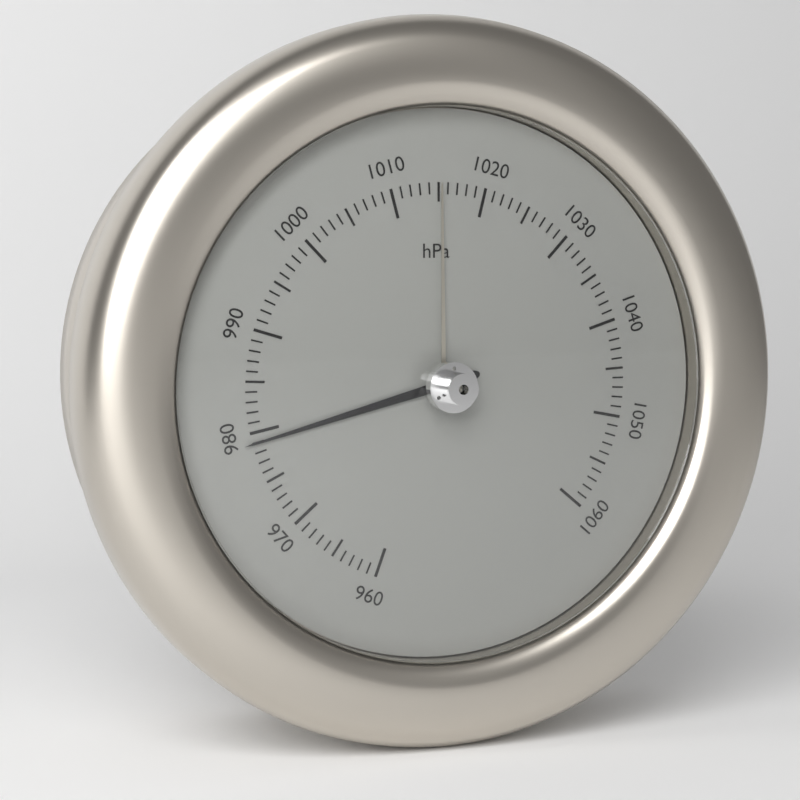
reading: 979 hPa
